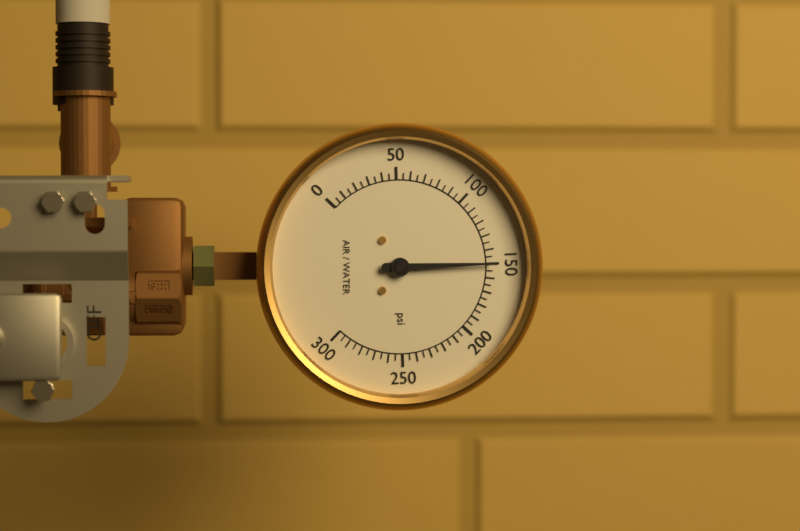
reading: 150 psi
